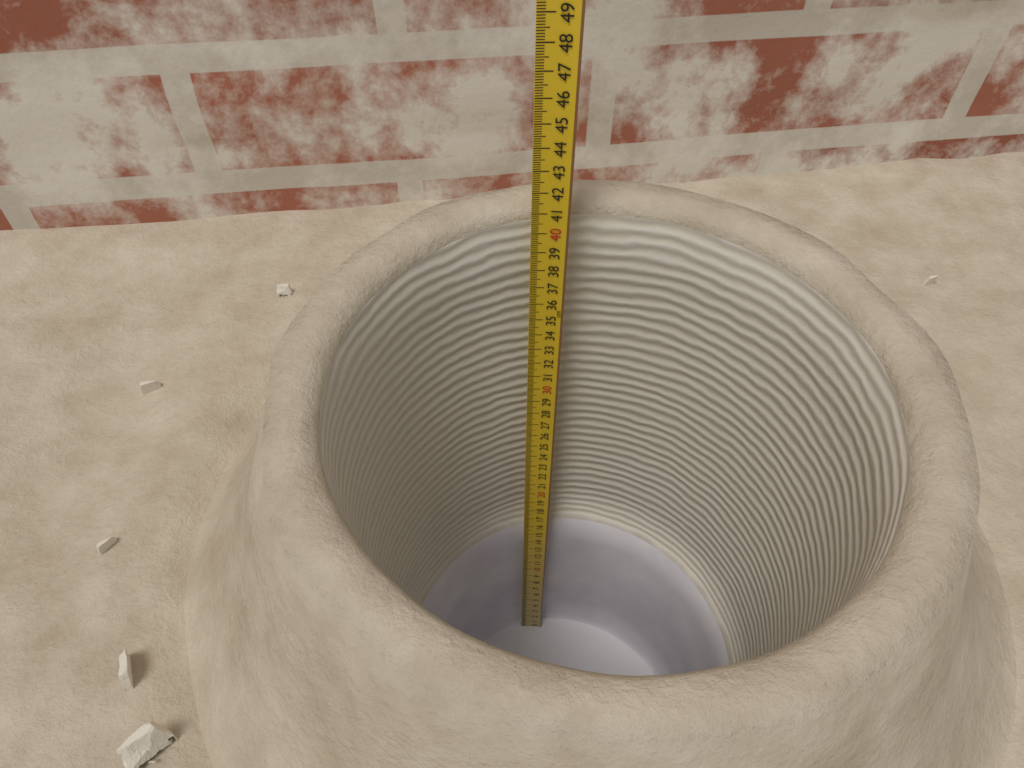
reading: 40.7 cm
